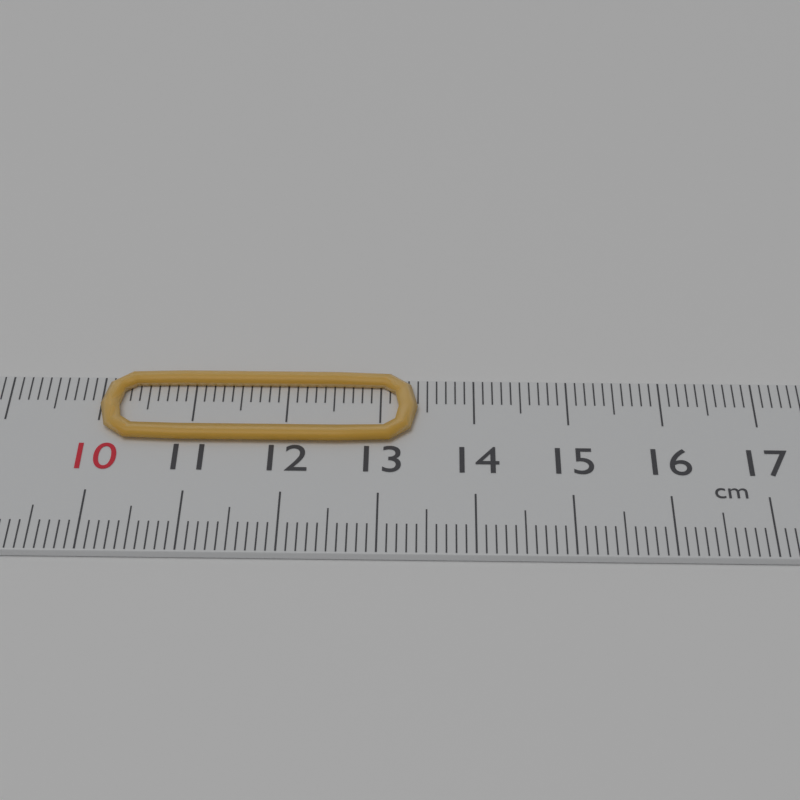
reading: 13.4 cm
